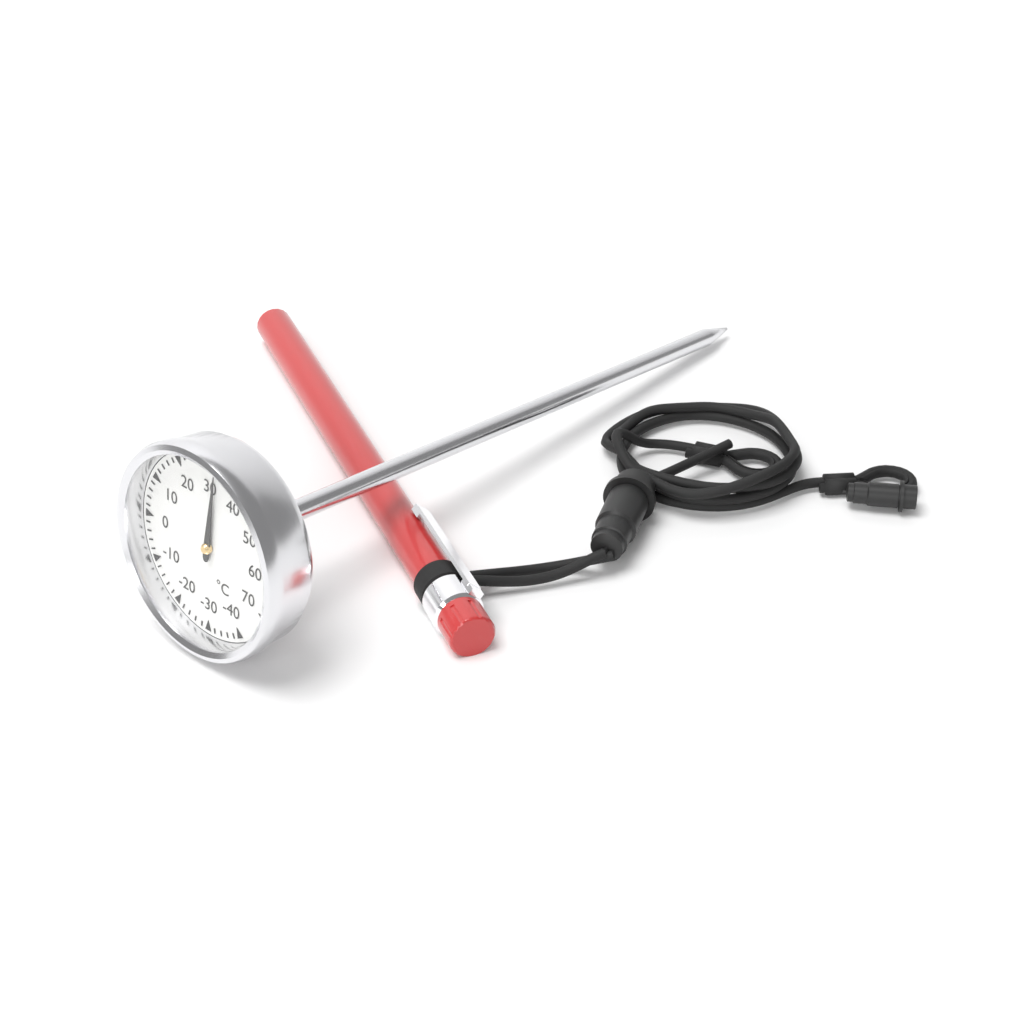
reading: 32 °C
